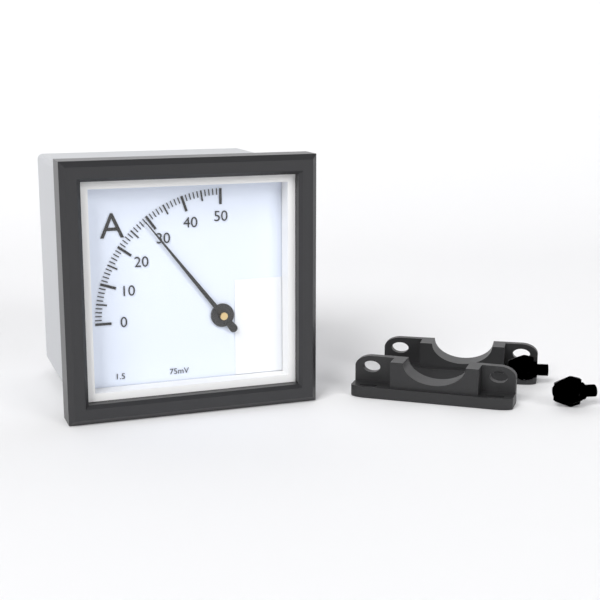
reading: 29 A
